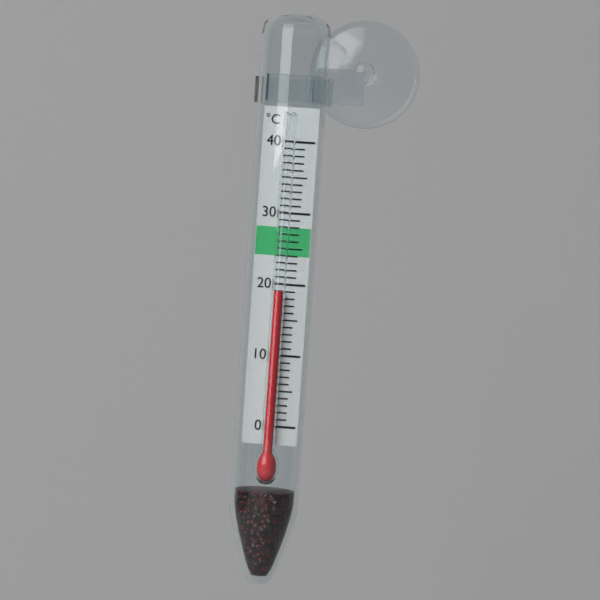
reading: 19 °C
